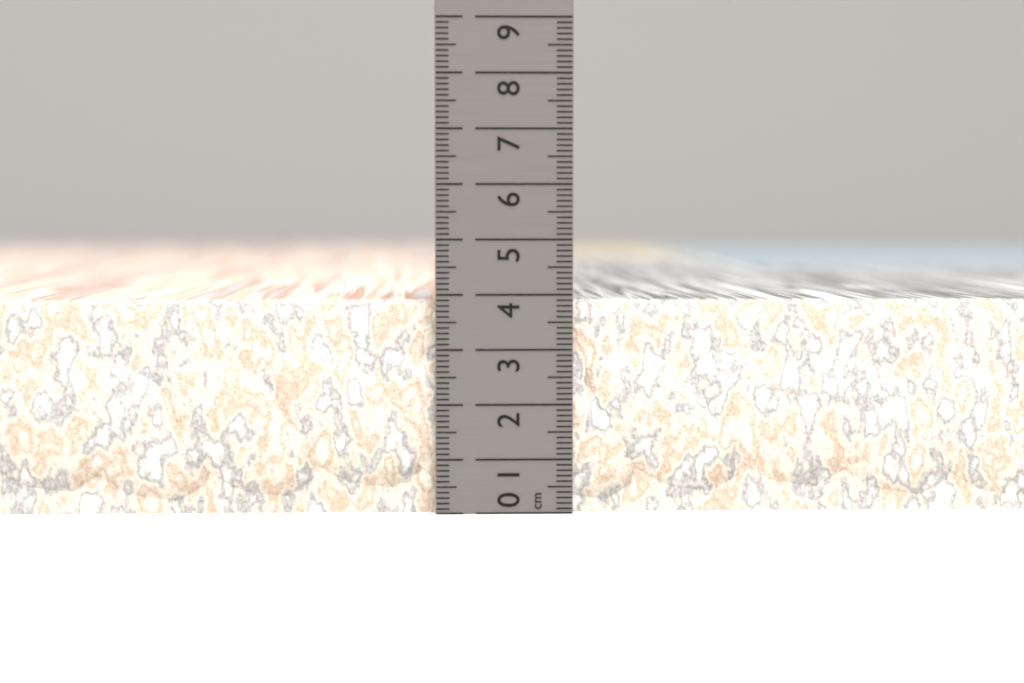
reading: 3.9 cm
